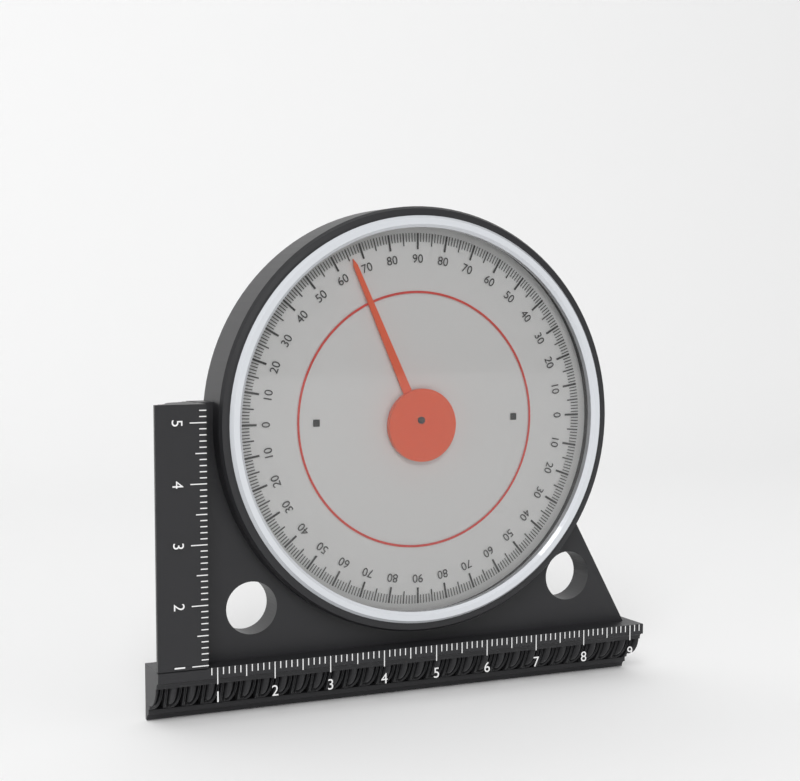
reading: 66 (no unit)
